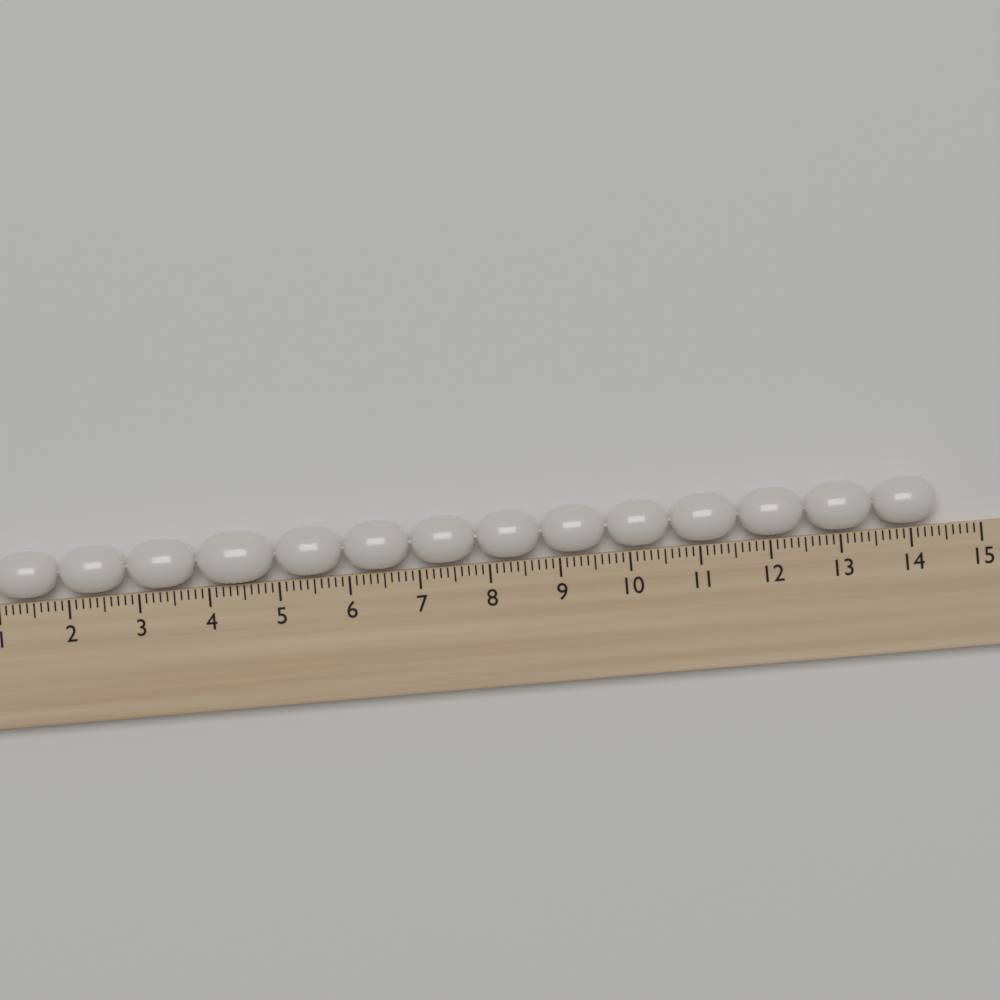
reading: 14.4 cm
